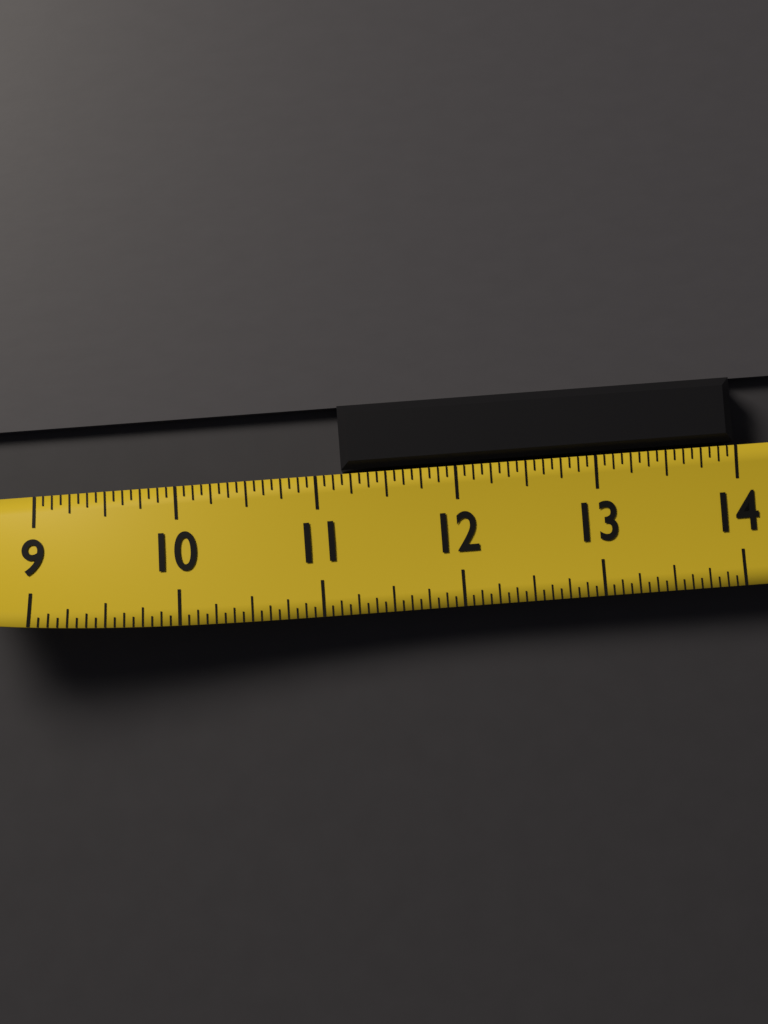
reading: 11.1875 (no unit)
